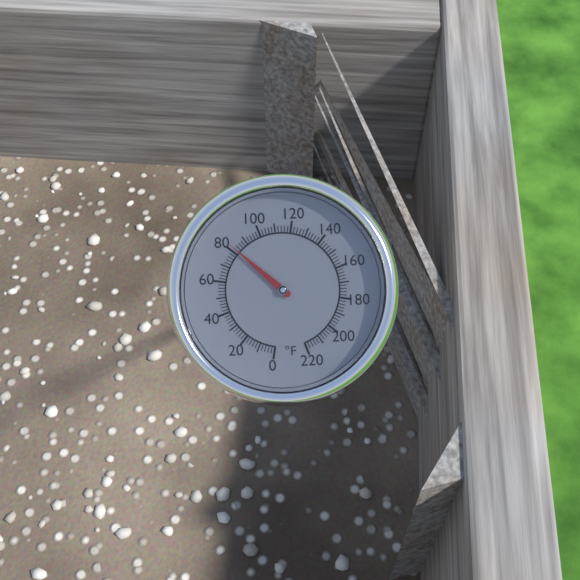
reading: 82 °F
